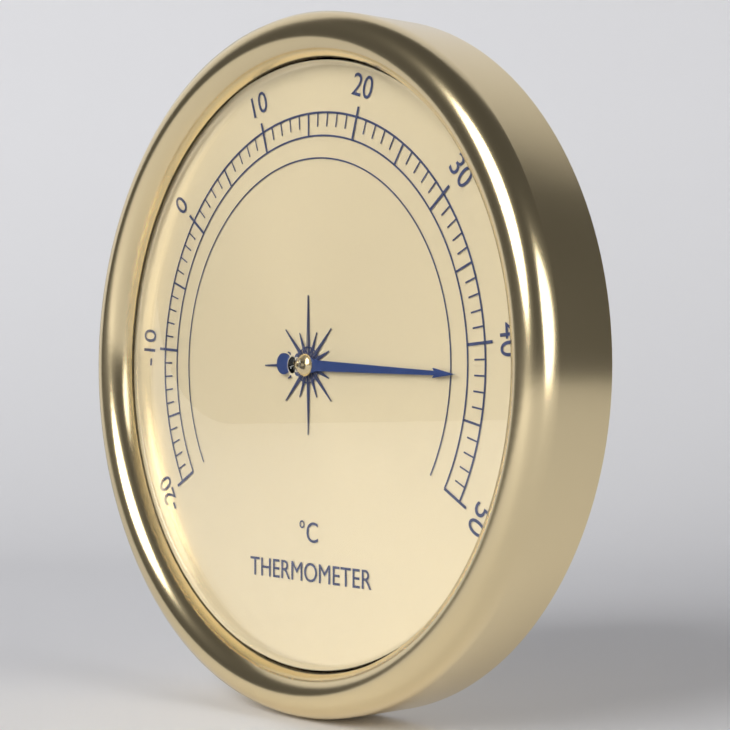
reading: 42 °C
